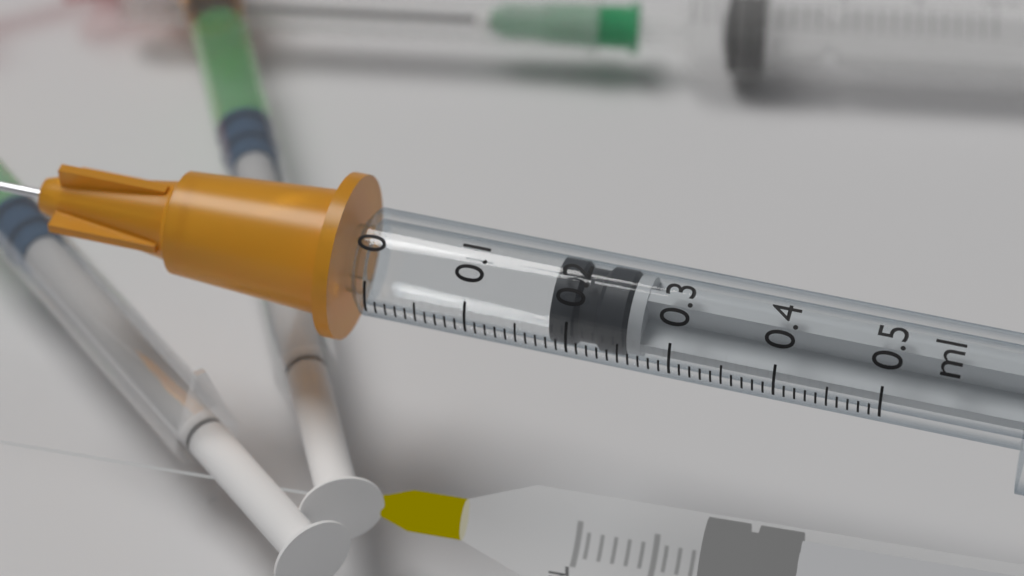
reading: 0.18 ml
